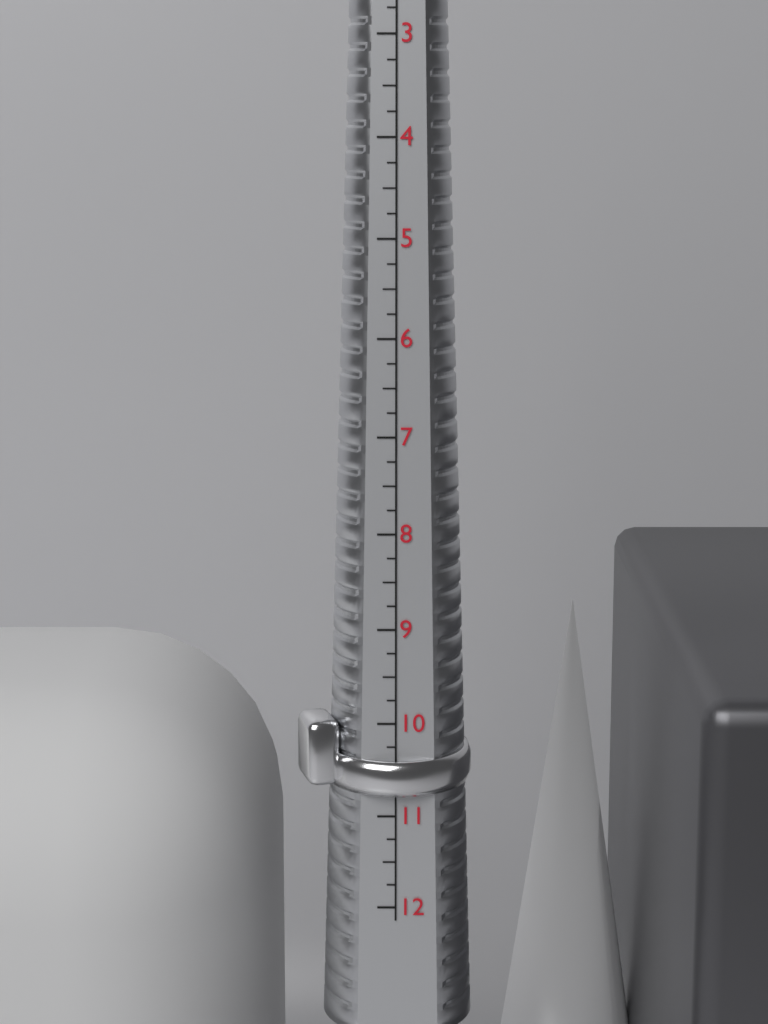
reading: 10.75 US
